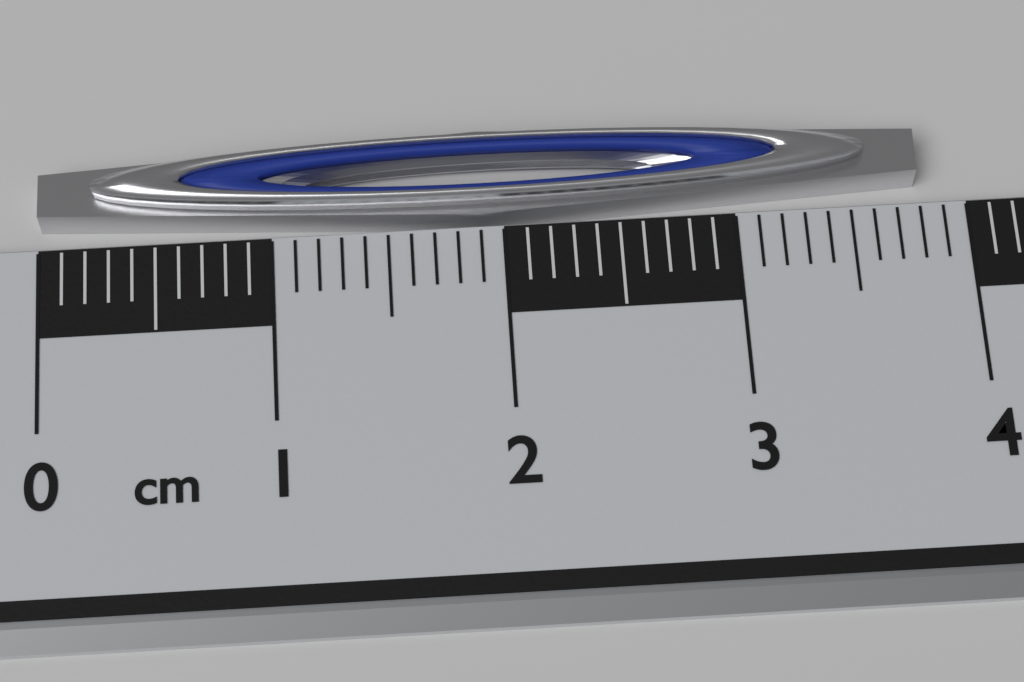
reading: 3.8 cm
